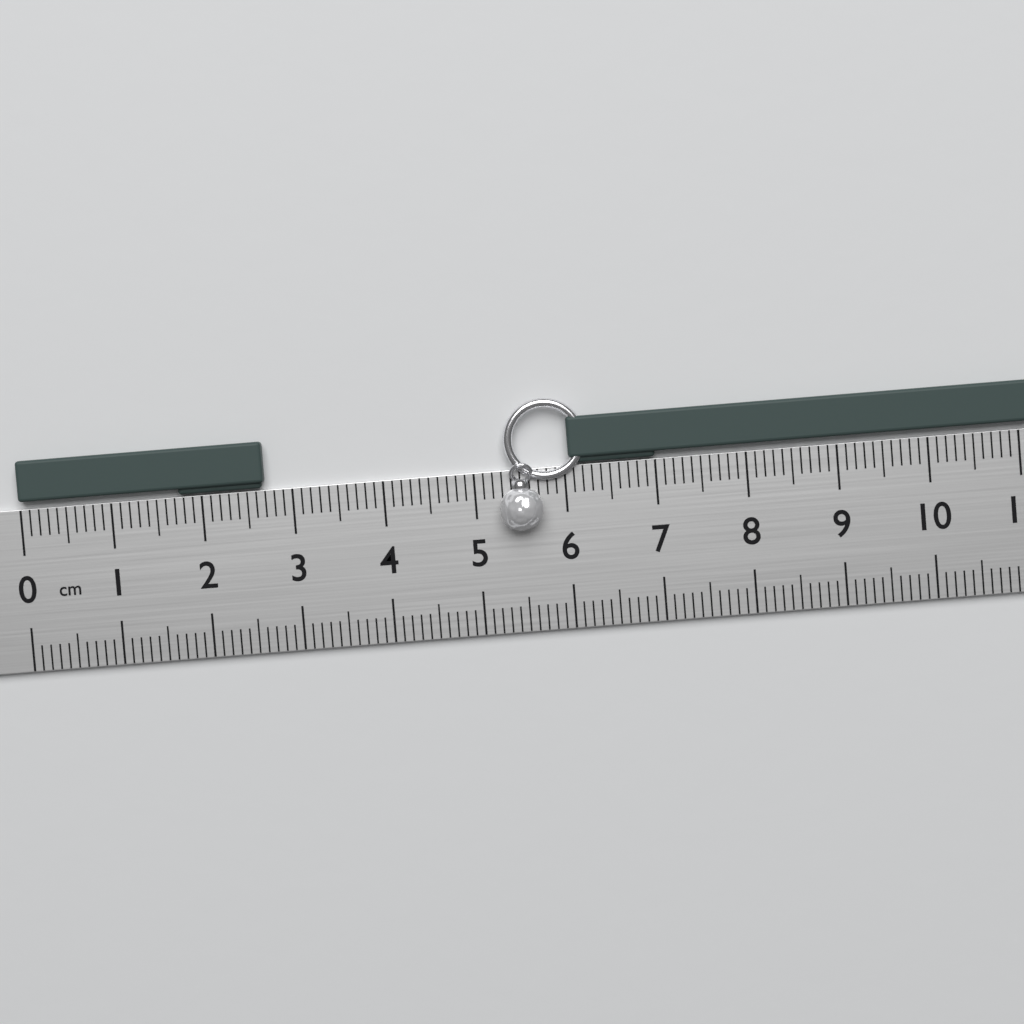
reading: 2.7 cm
